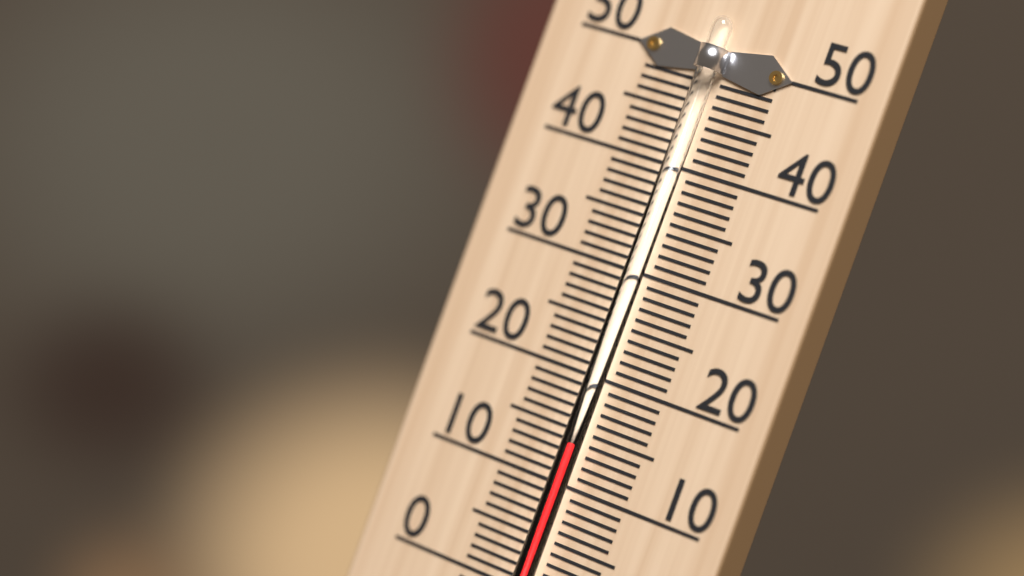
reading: 14 °C
